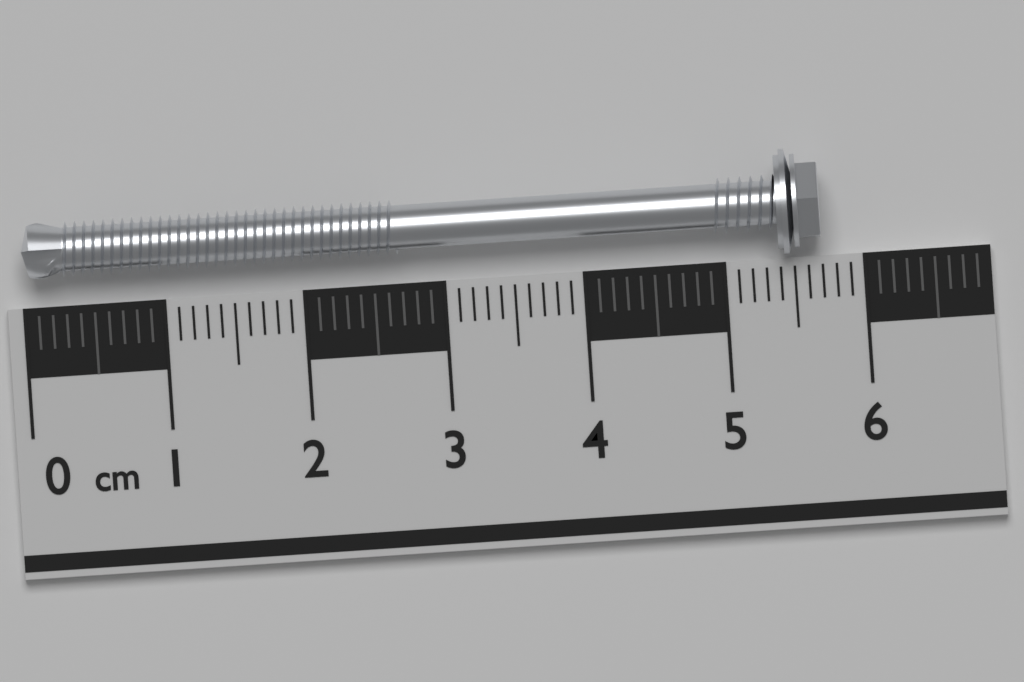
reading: 5.7 cm
